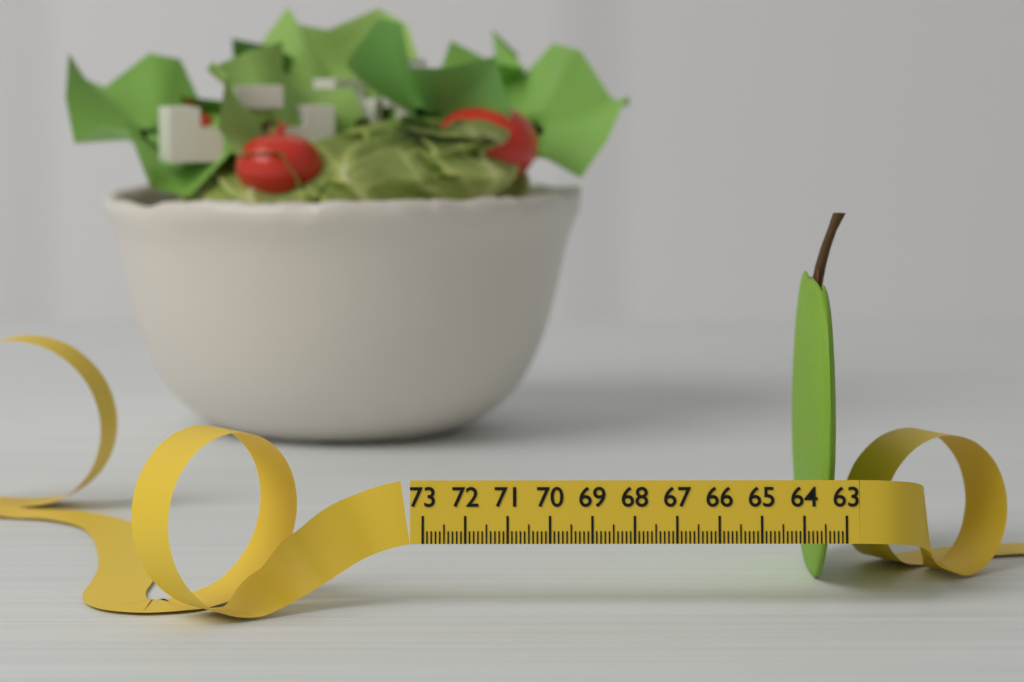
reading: 63.7 (no unit)
